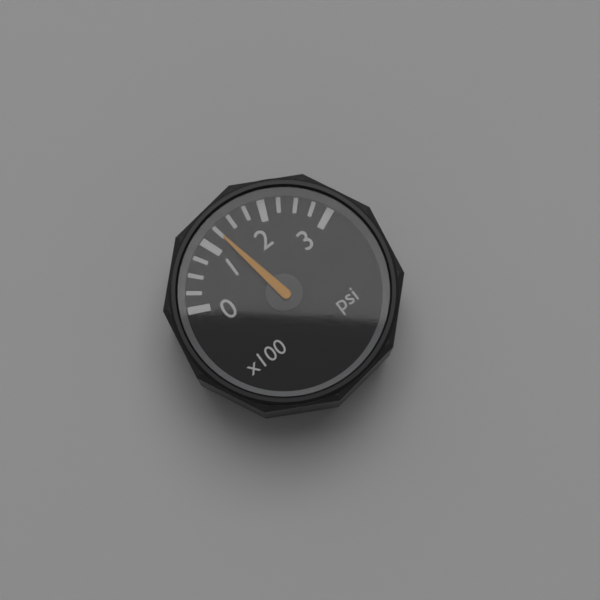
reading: 125 psi
